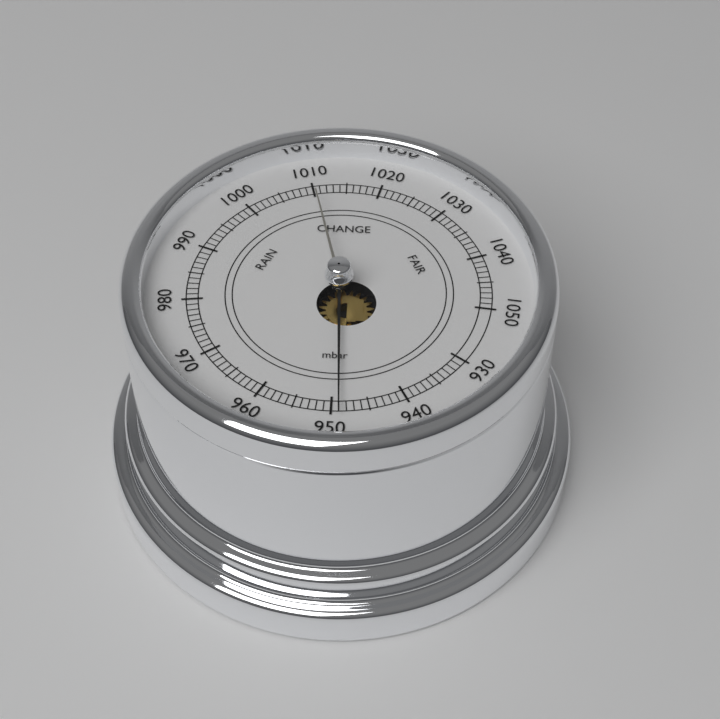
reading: 949 mbar
